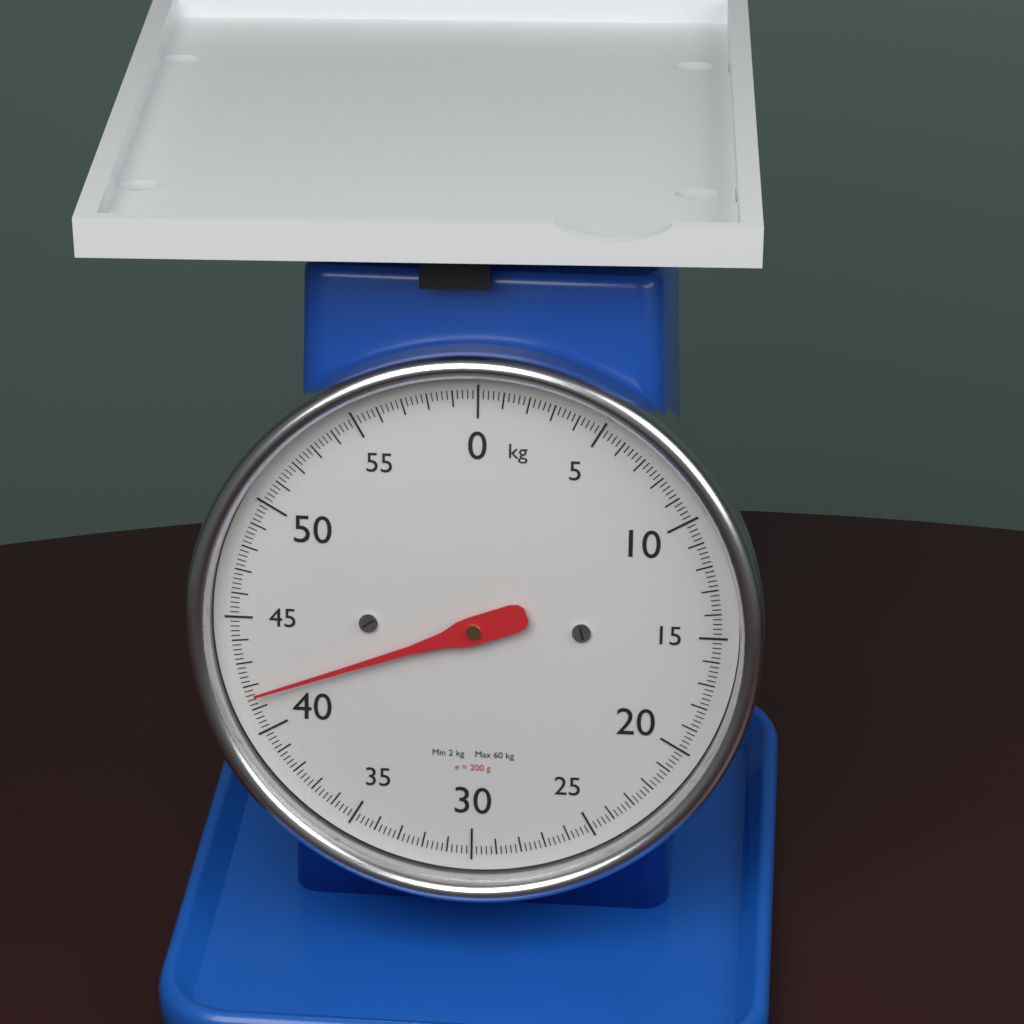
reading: 41.6 kg
